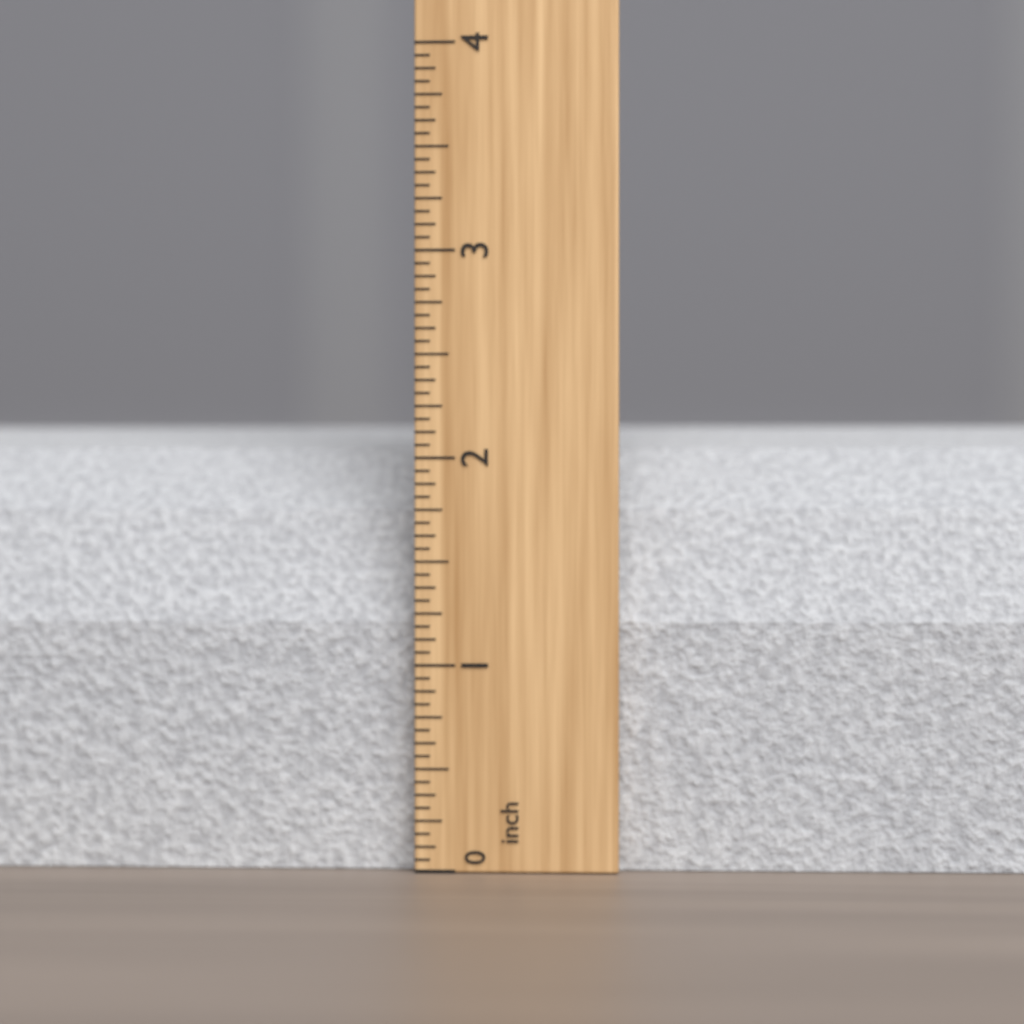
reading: 2.1875 inch
